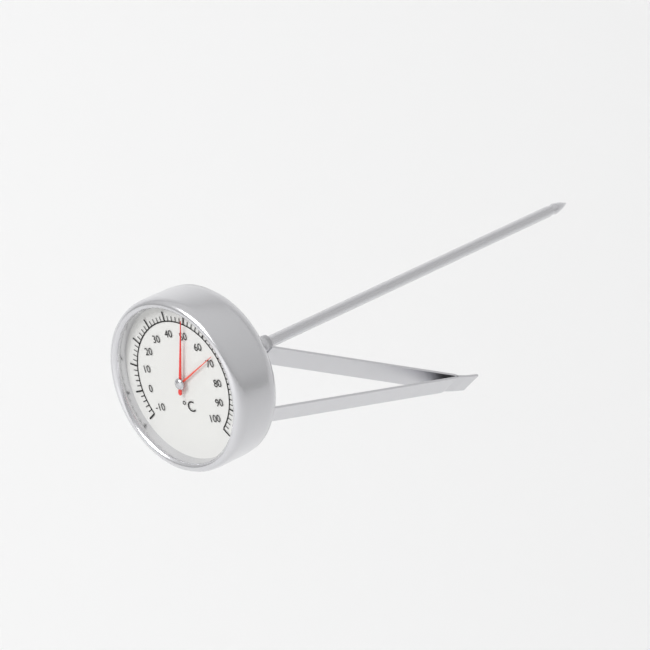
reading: 50 °C
